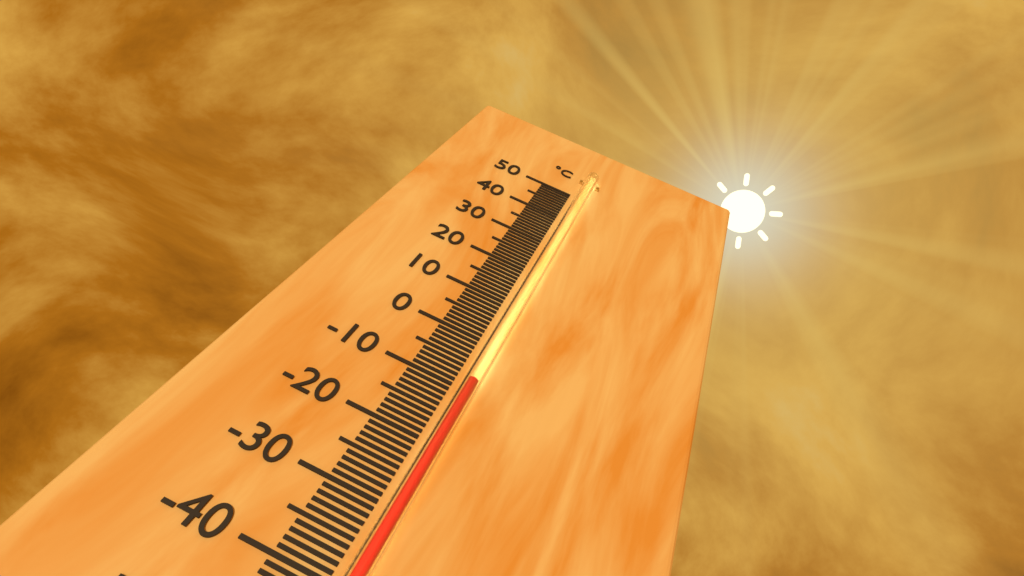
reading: -9 °C
